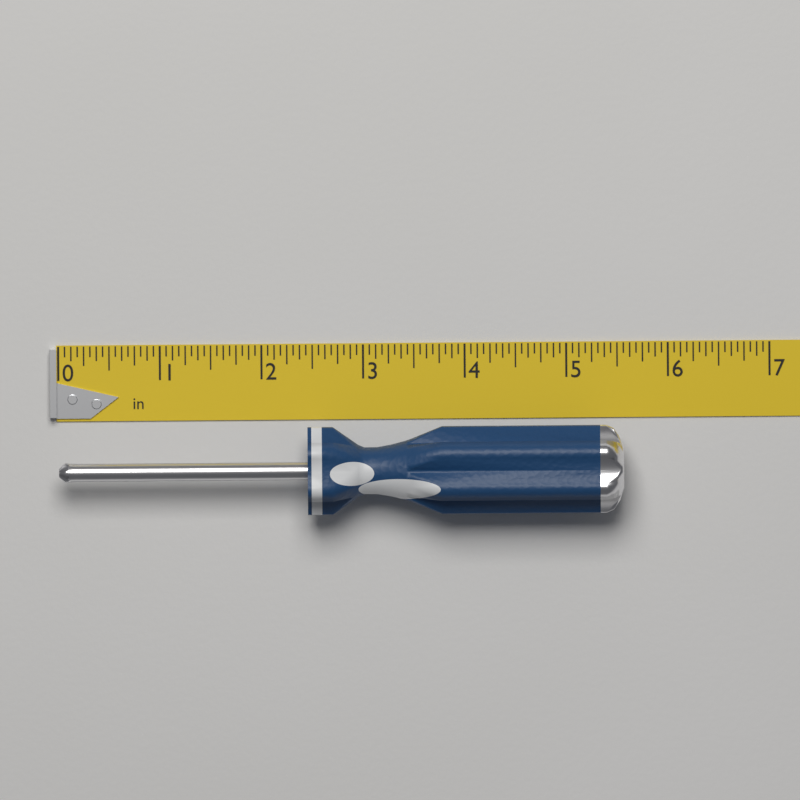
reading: 5.5625 in
